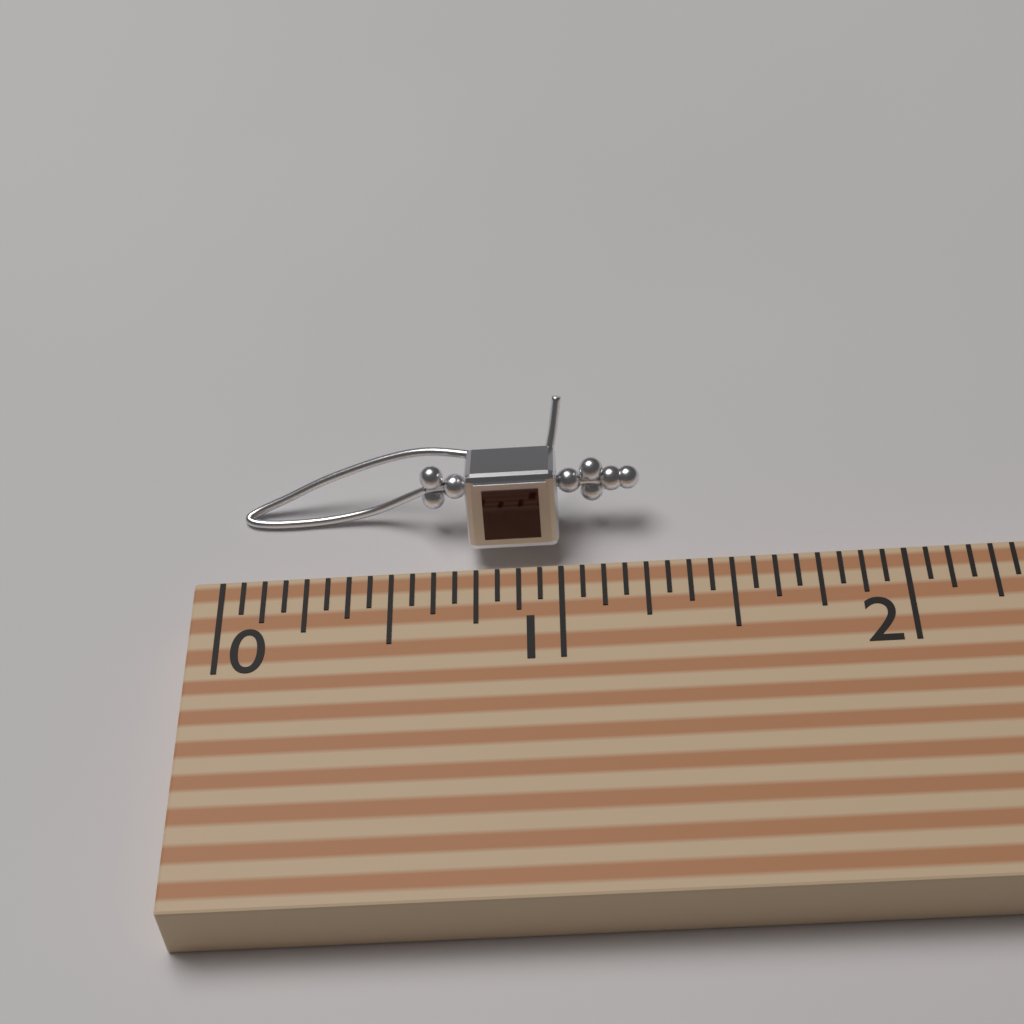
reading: 1.2500 (no unit)
